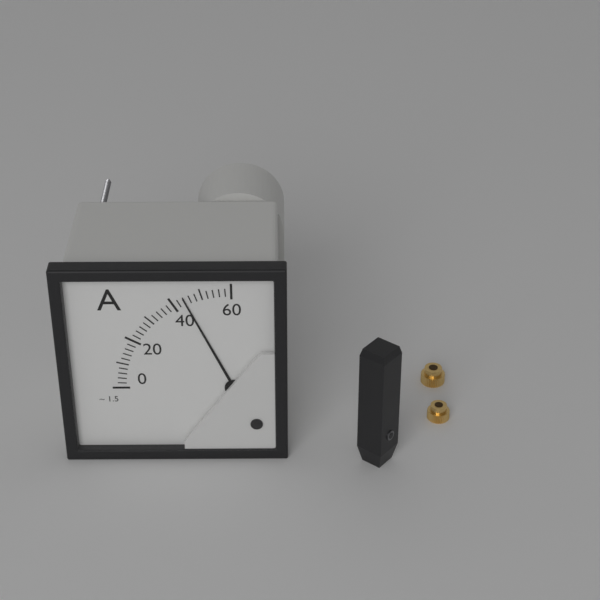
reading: 44 A
